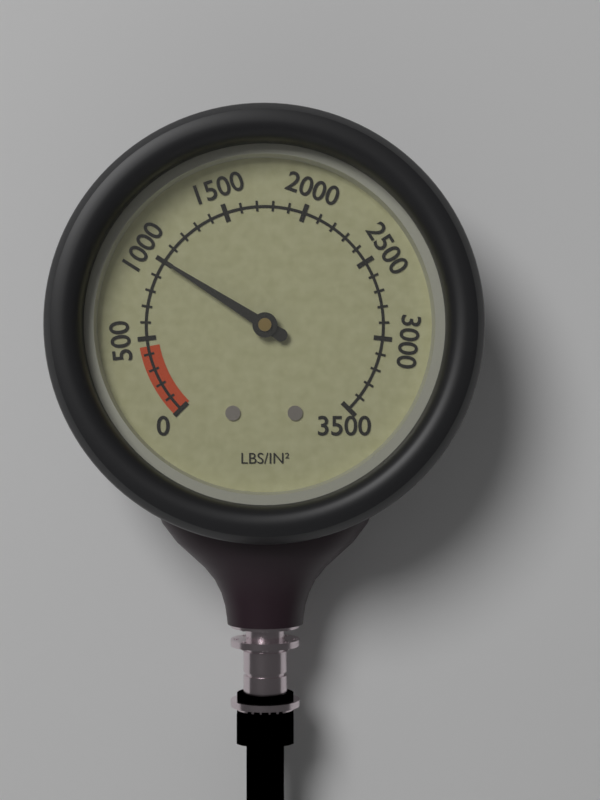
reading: 1000 psi
